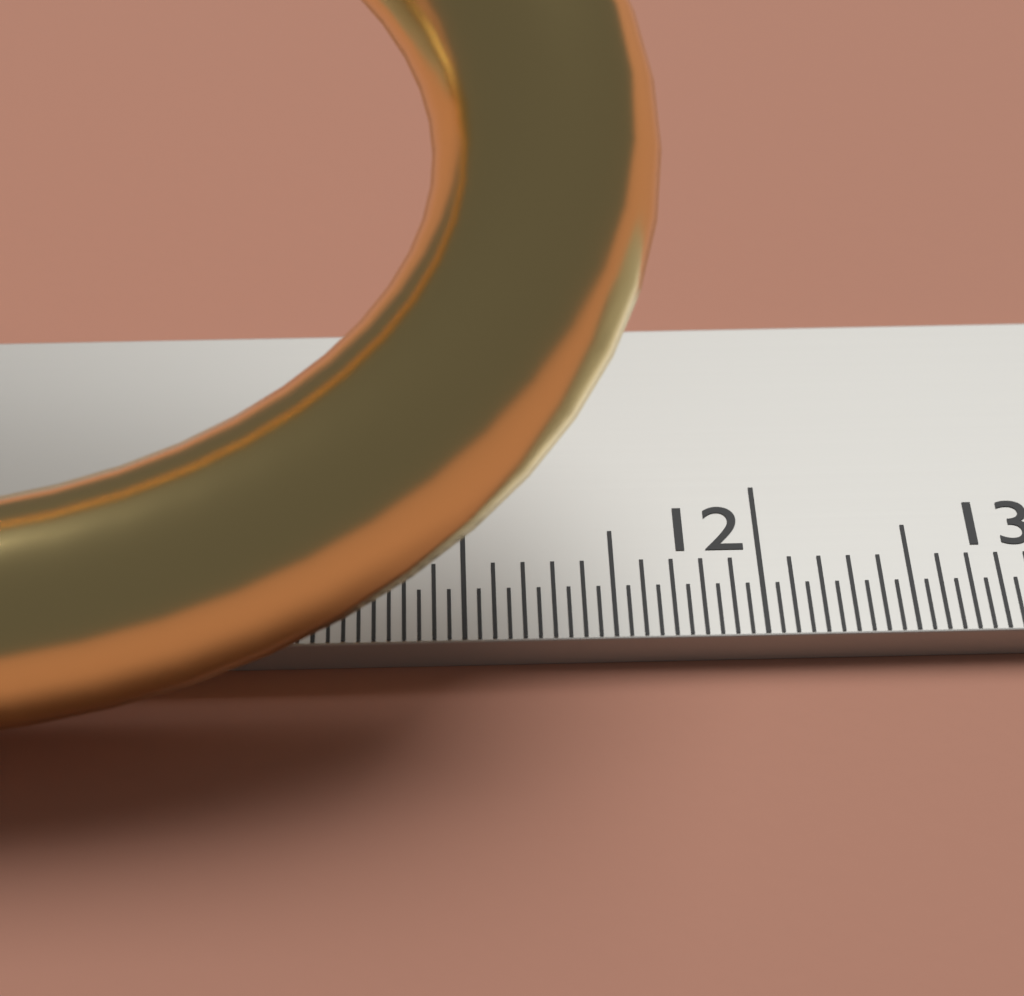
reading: 11.65 cm
